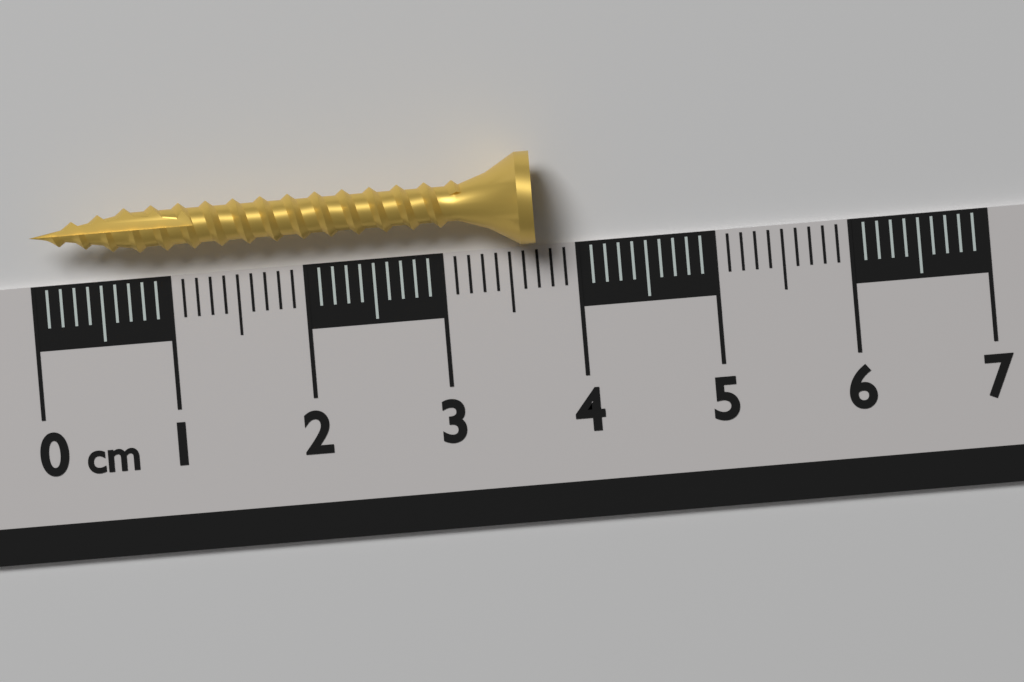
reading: 3.7 cm
